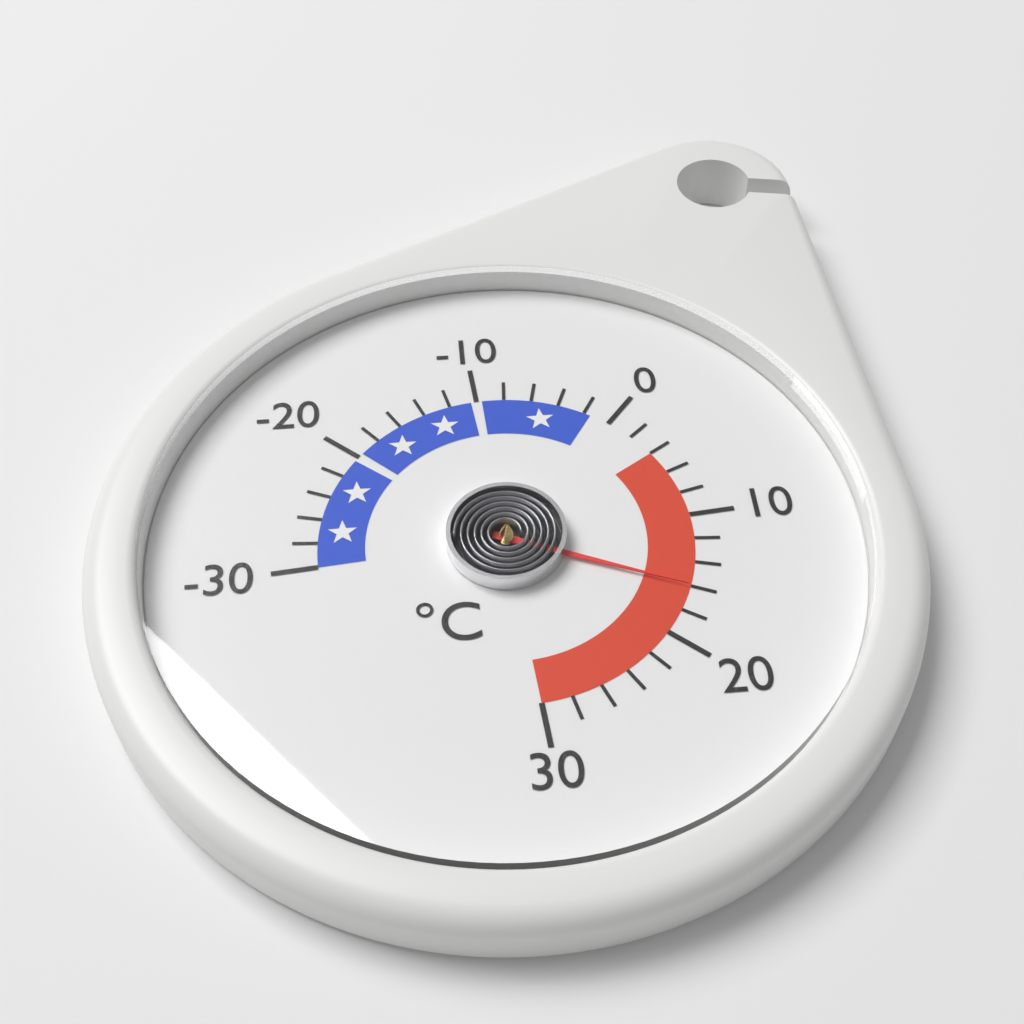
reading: 16 °C
